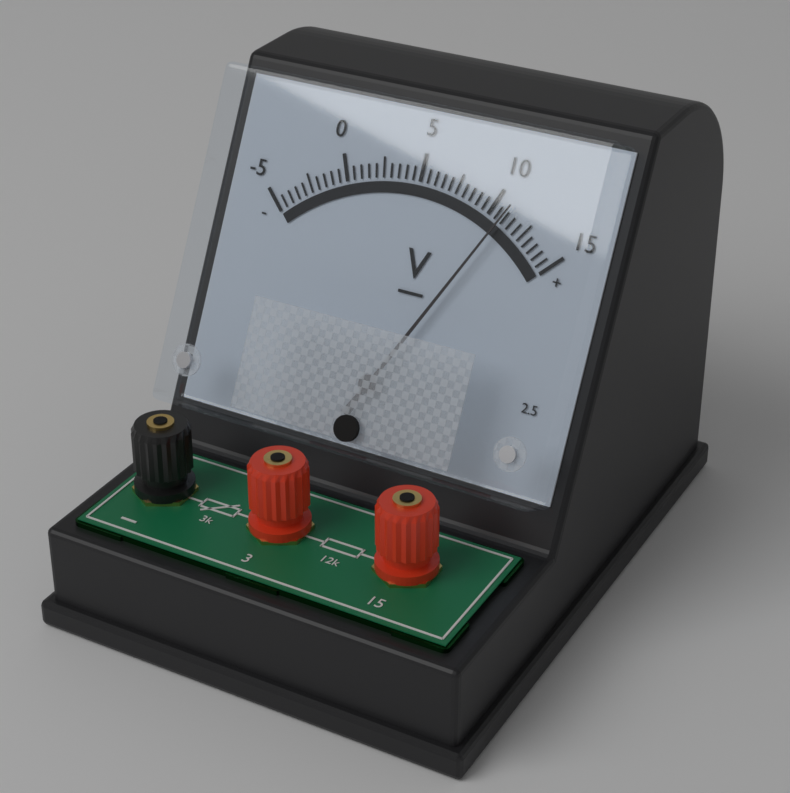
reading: 11.0 V
